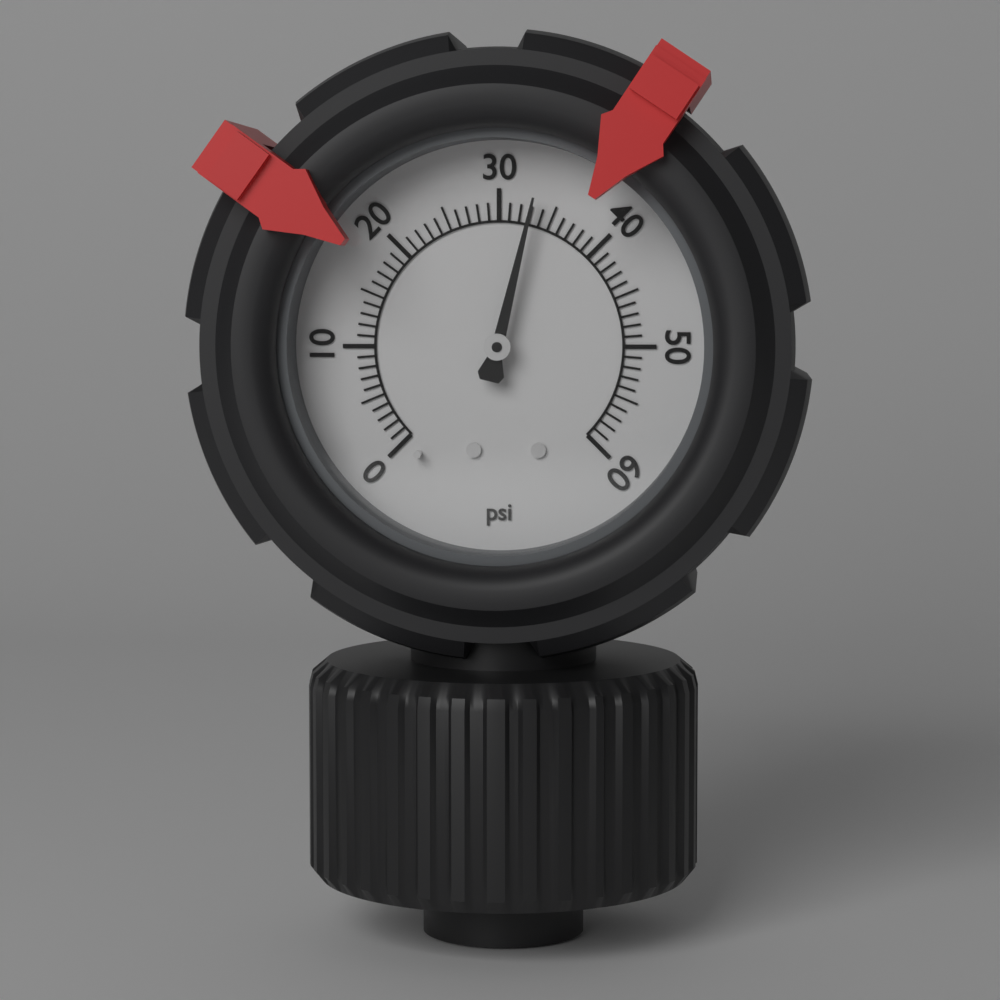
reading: 33 psi
